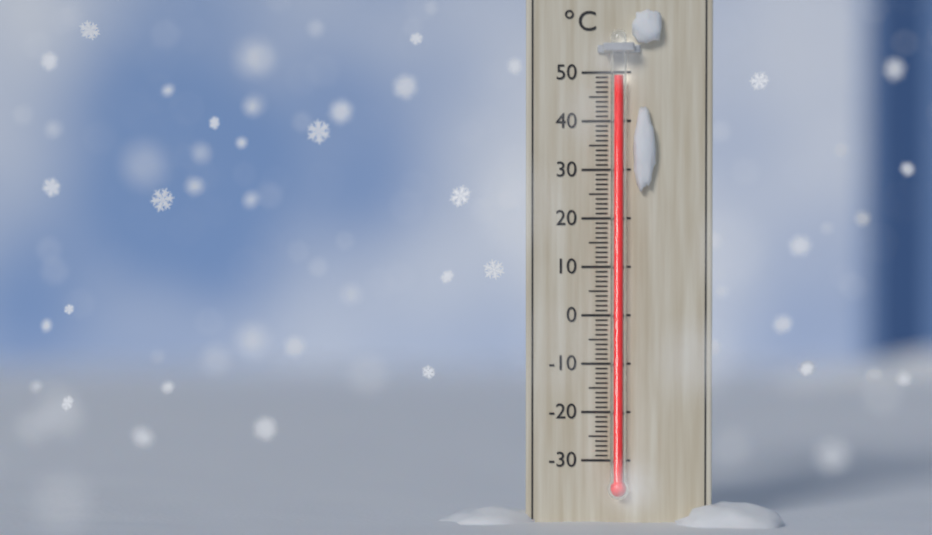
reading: 49 °C
